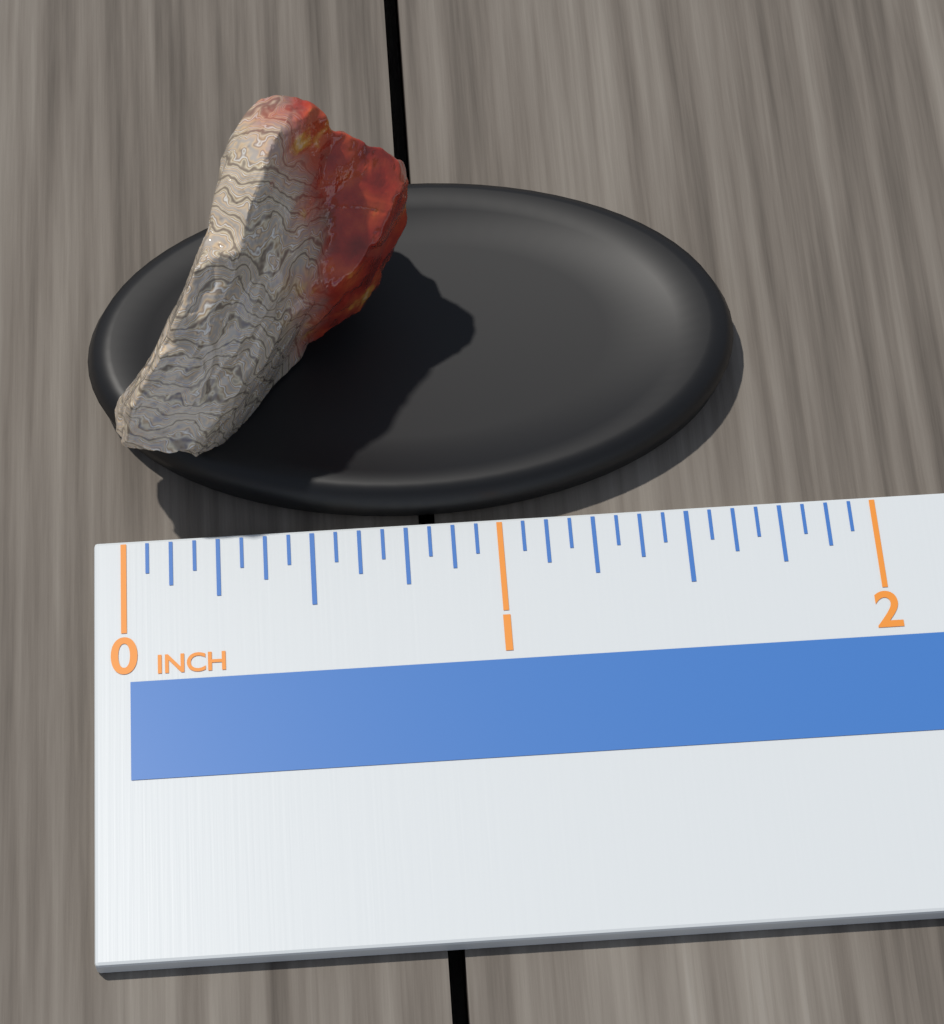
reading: 0.8125 in
